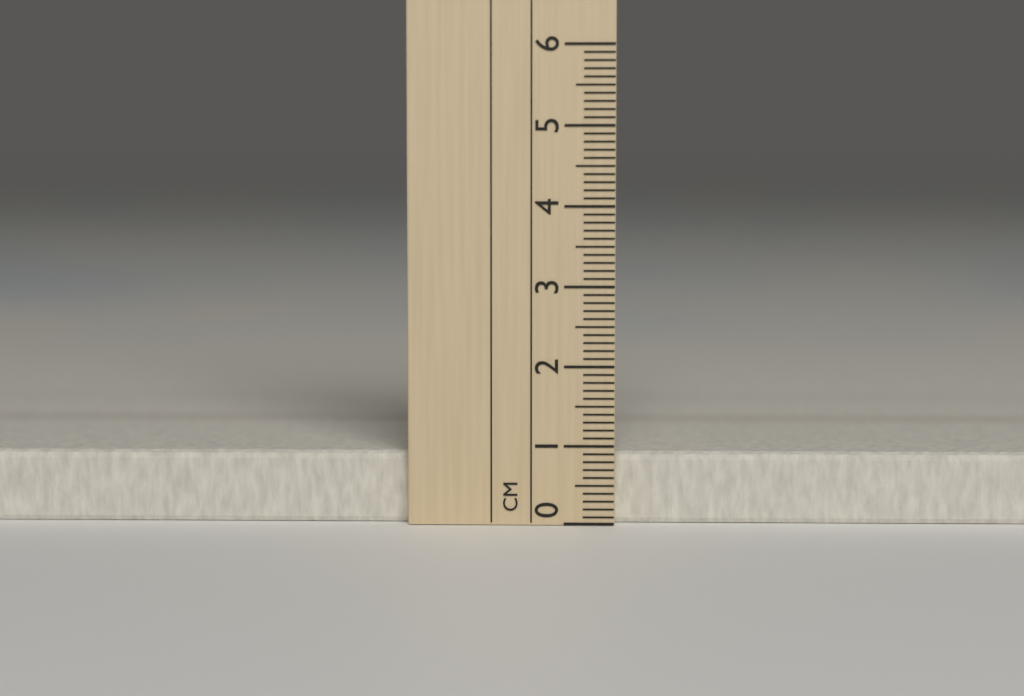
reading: 0.9 cm
